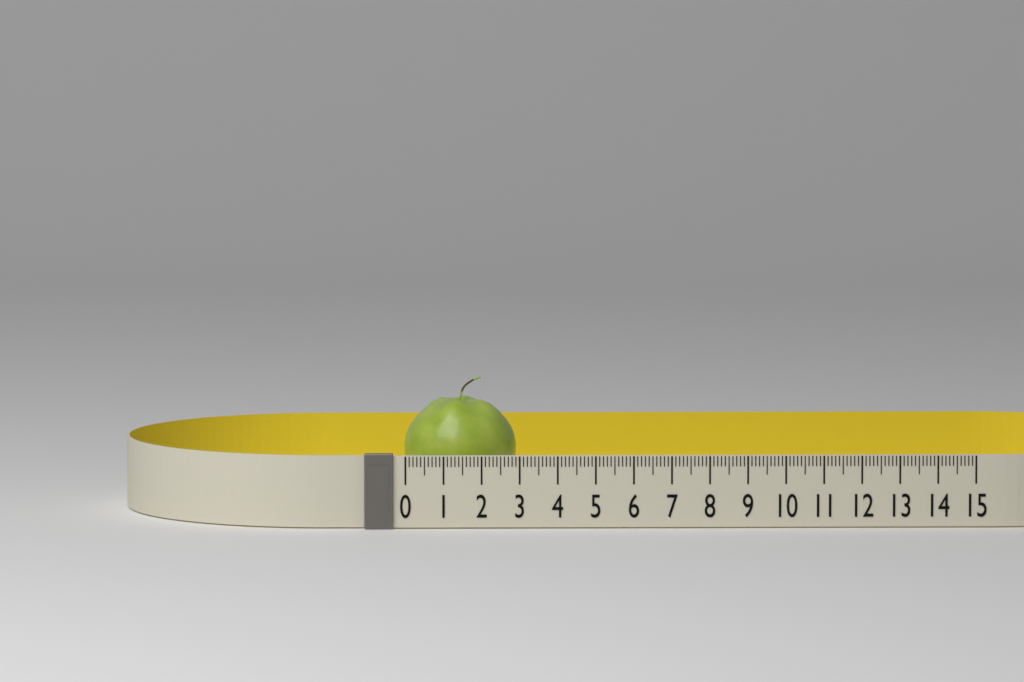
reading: 3.0 (no unit)
